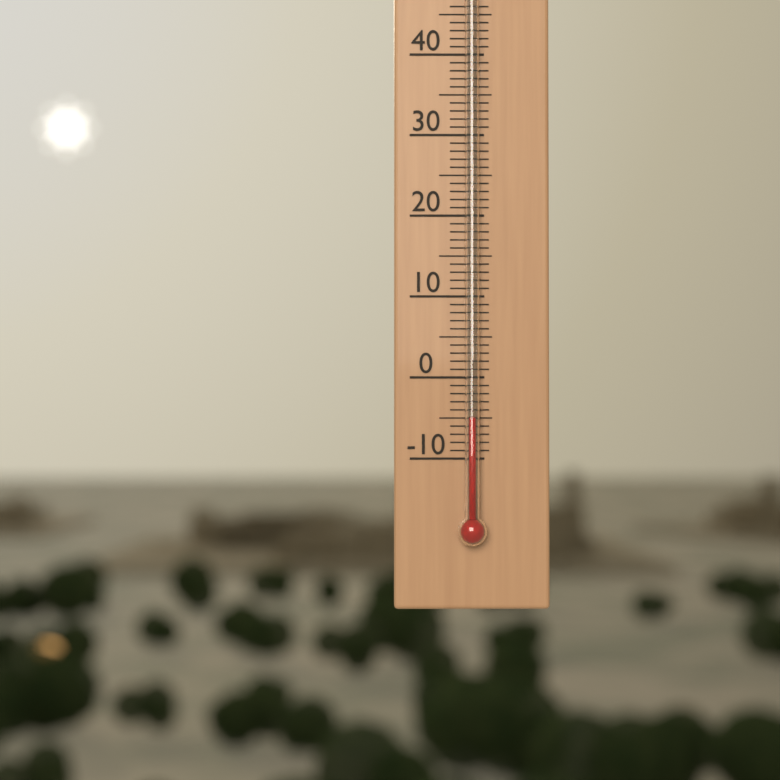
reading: -5 °C
